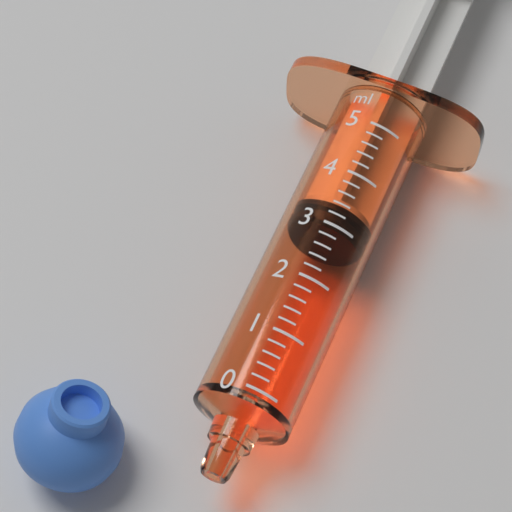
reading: 3.0 ml
